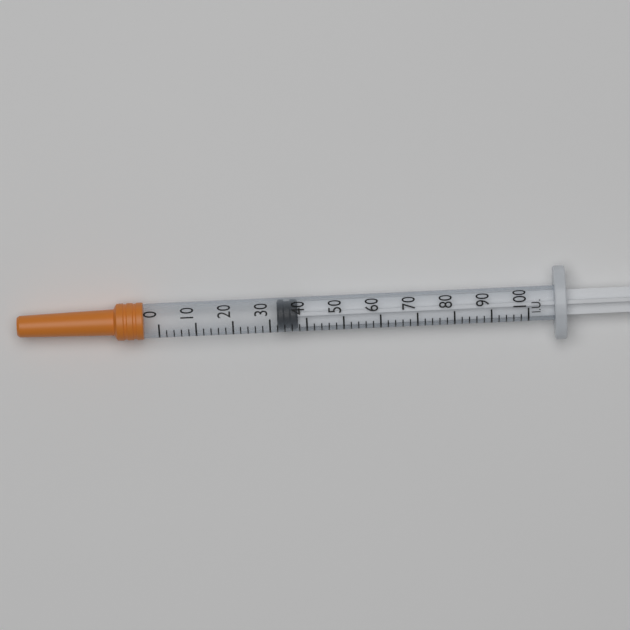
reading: 32 IU
